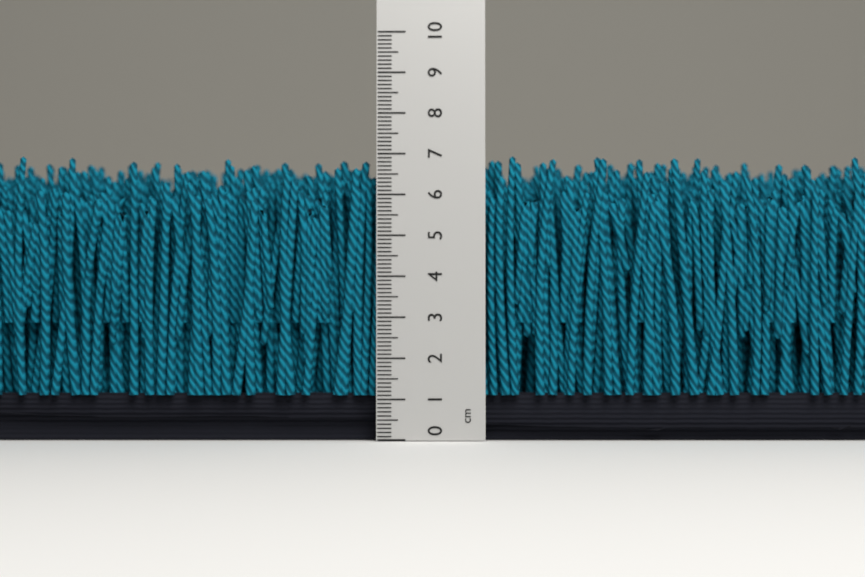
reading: 7.0 cm
